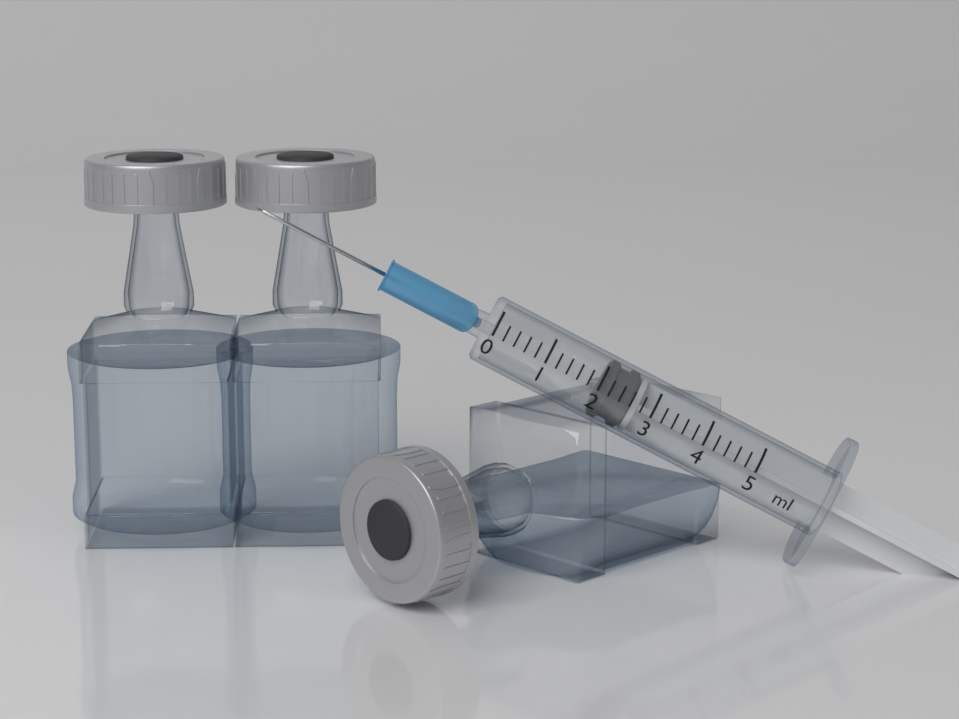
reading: 2.0 ml
